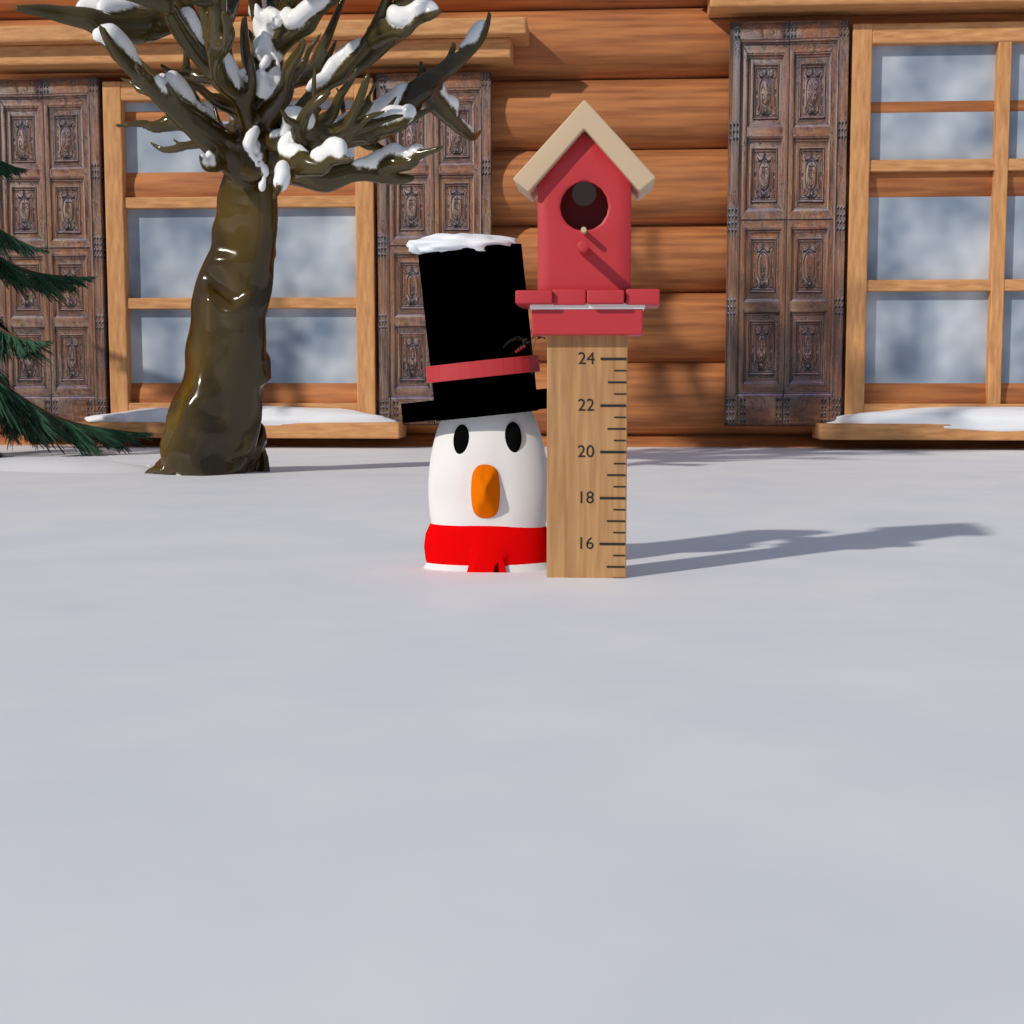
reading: 14.5 (no unit)
